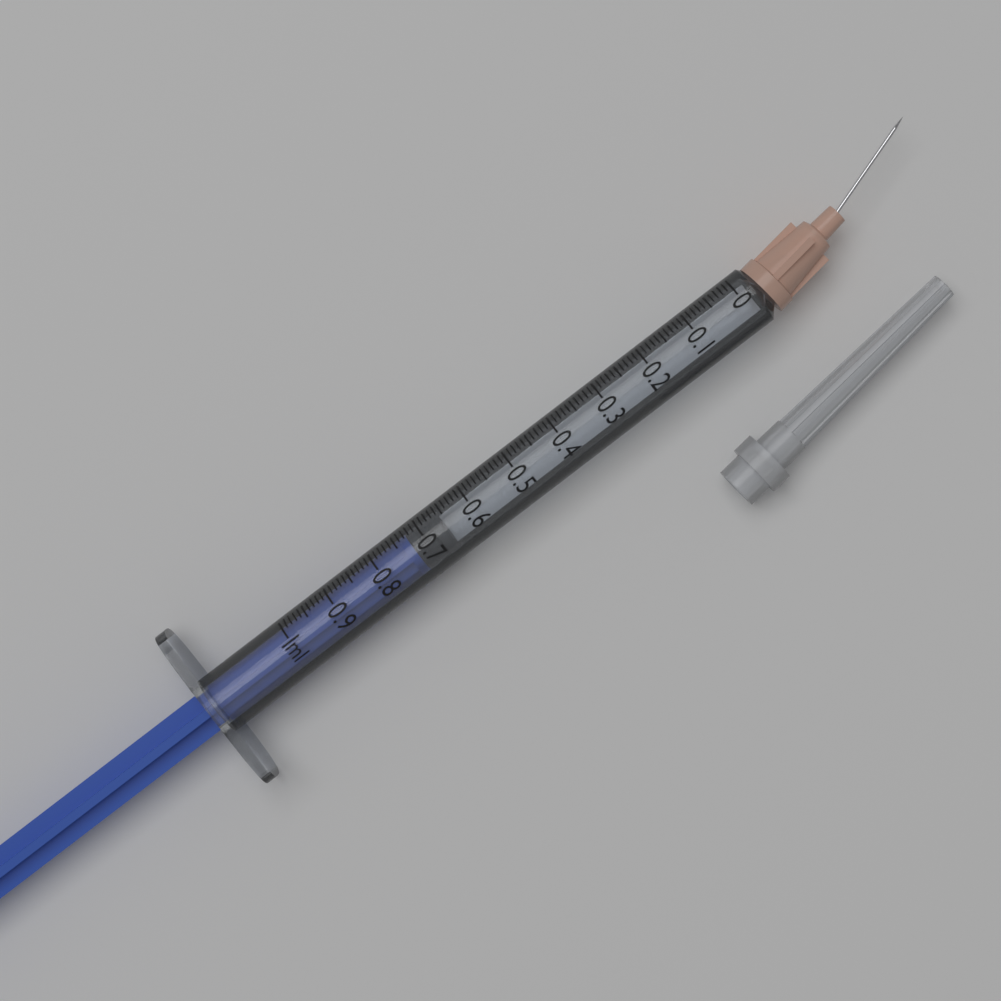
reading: 0.66 ml
